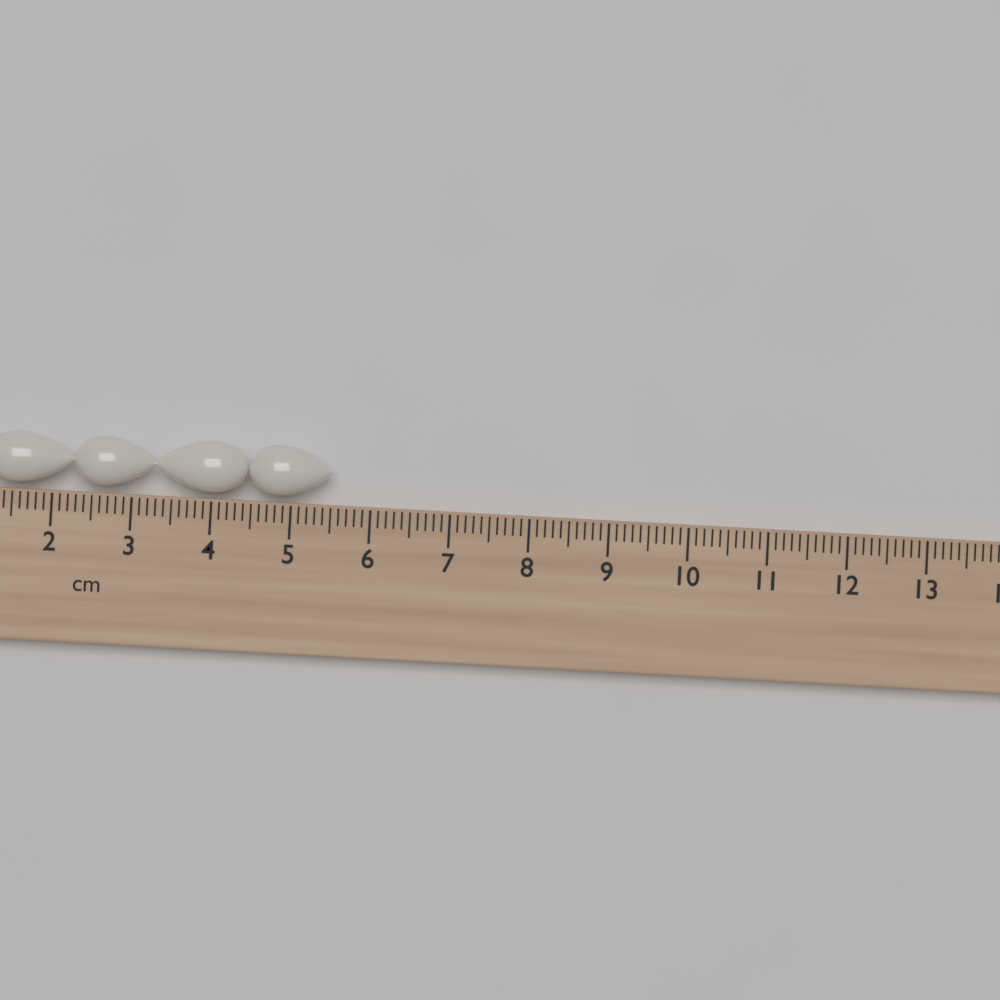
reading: 5.5 cm
